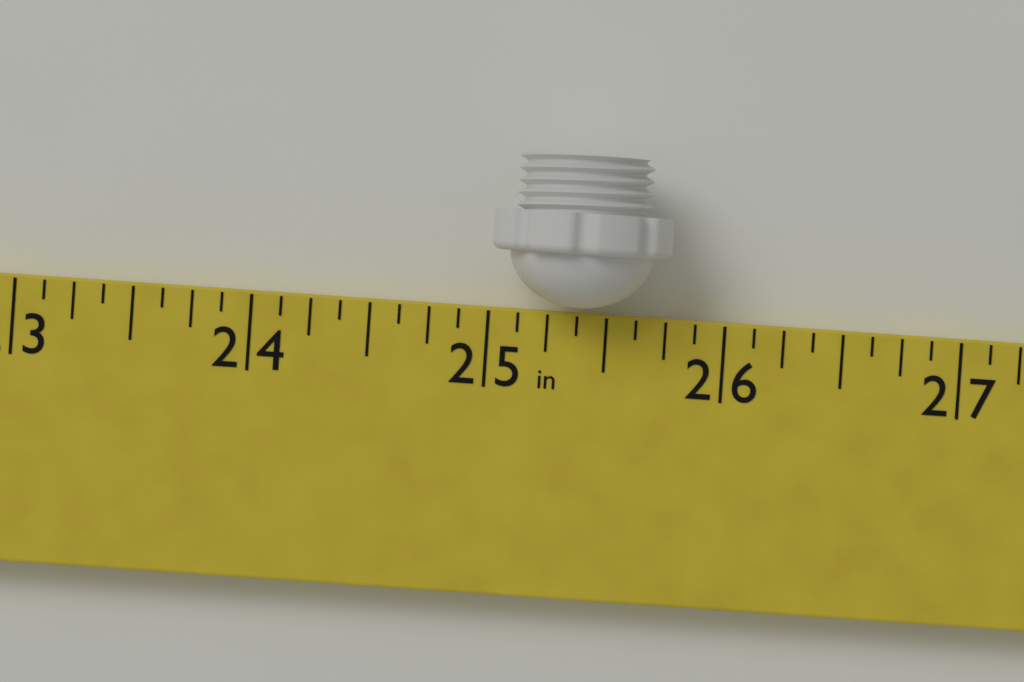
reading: 25.750 in
